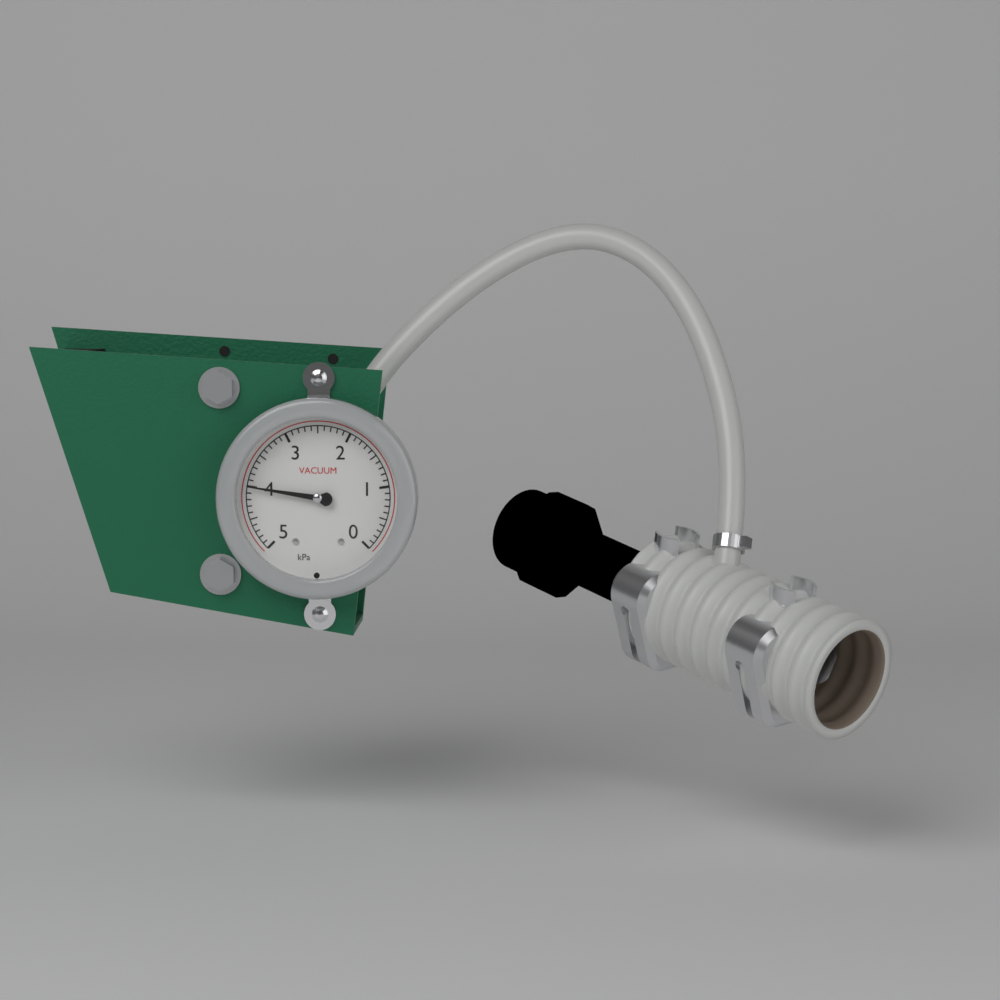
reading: 4.0 kPa
